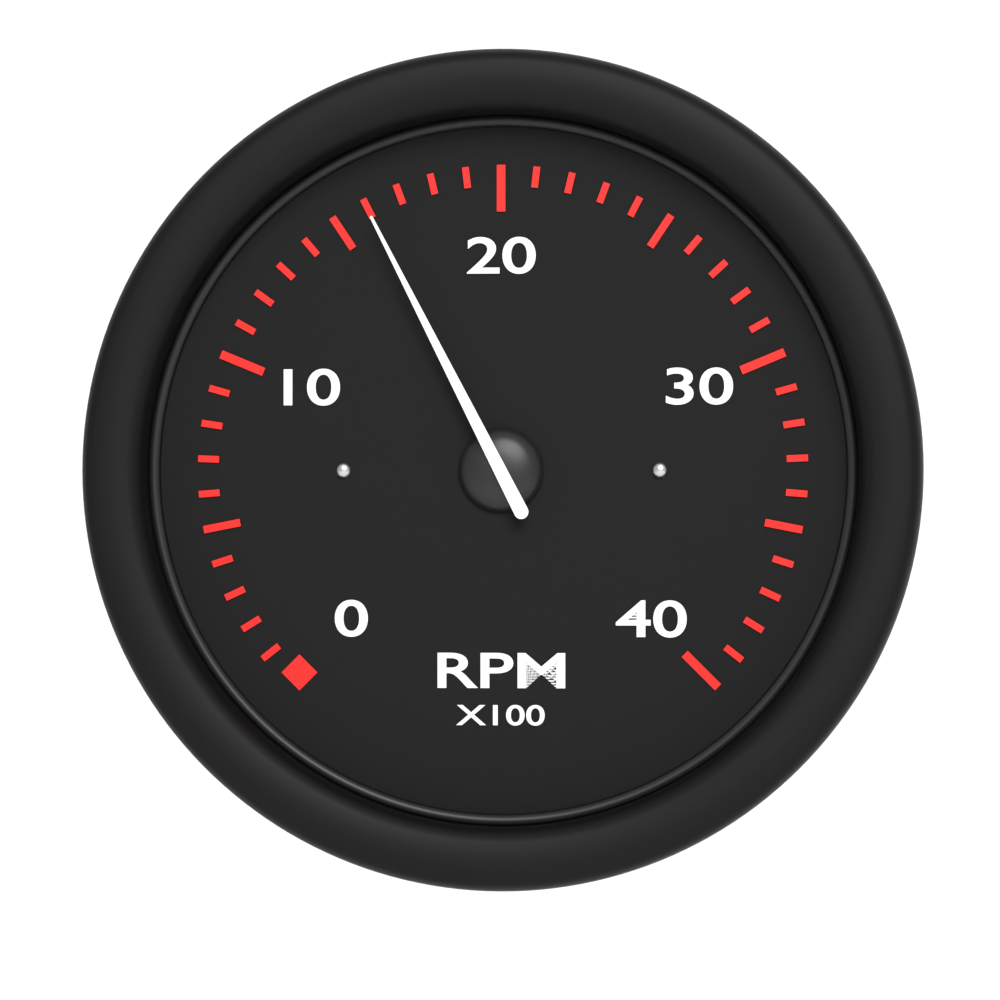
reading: 16 RPM x100
